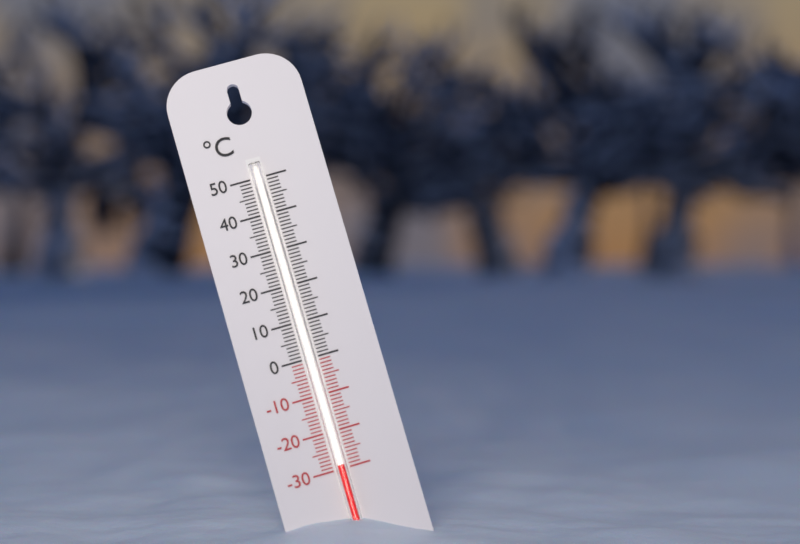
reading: -29 °C
